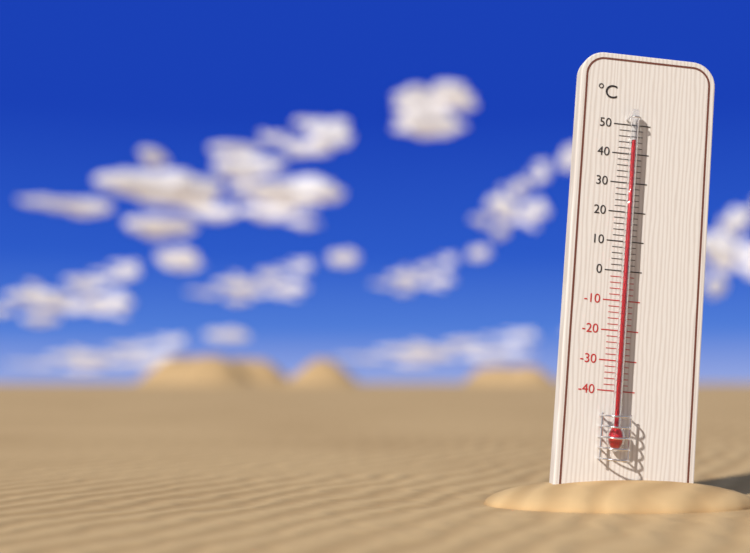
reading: 44 °C
